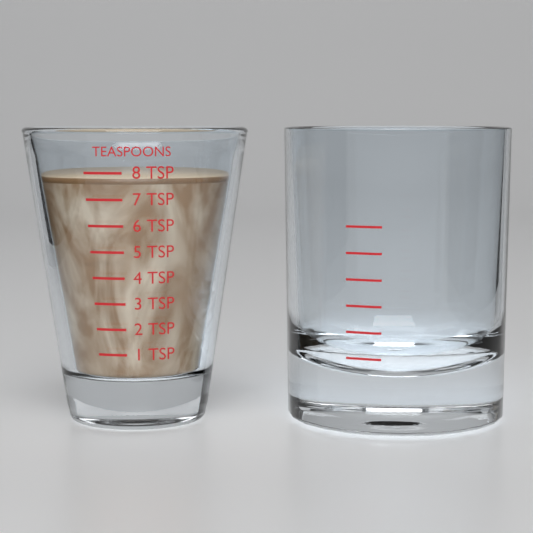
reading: 7.8 tsp
